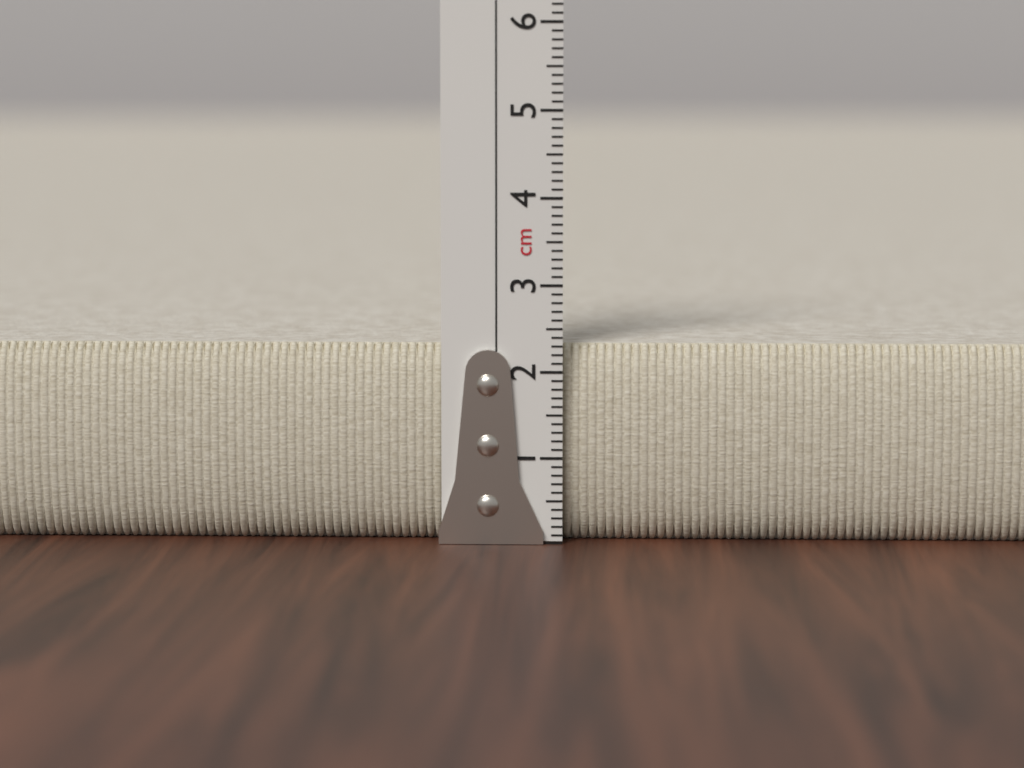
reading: 2.3 cm
